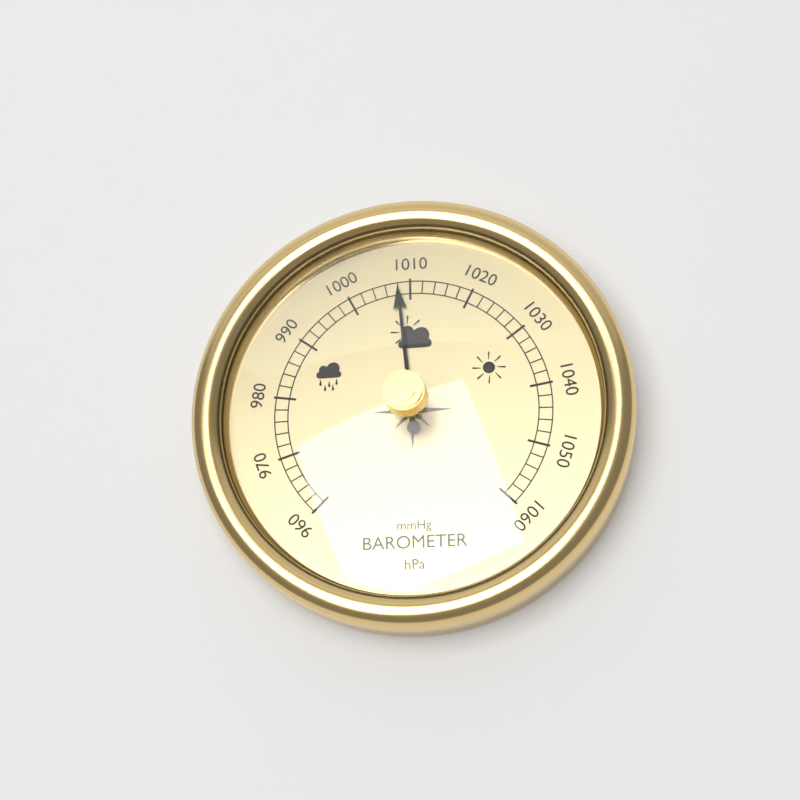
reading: 1008 hPa
